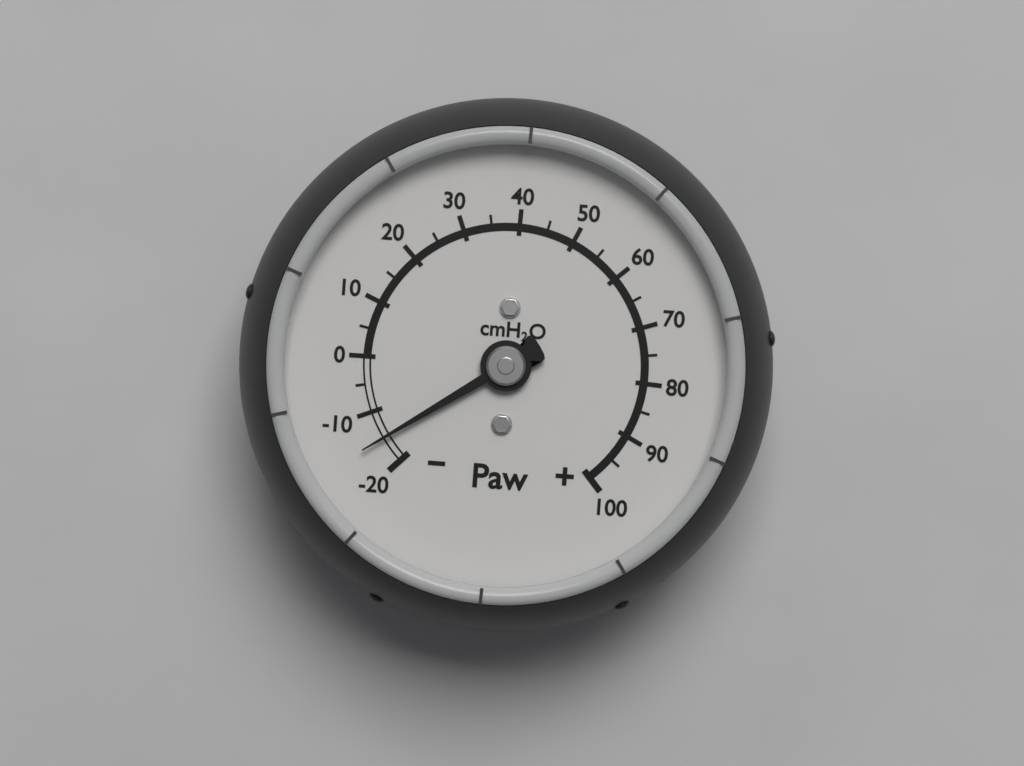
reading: -15 cmH2O
